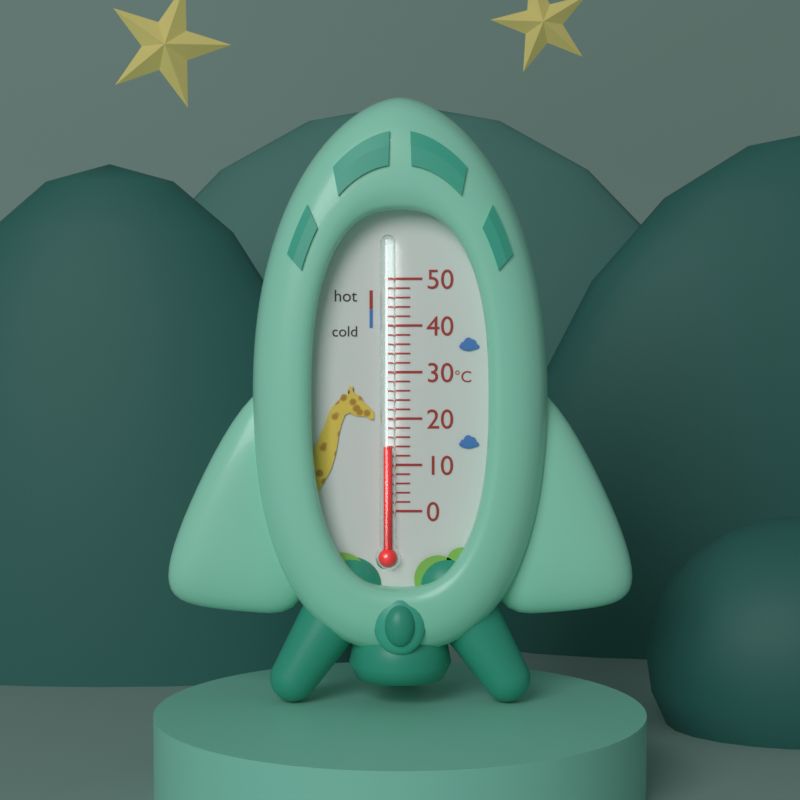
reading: 14 °C
